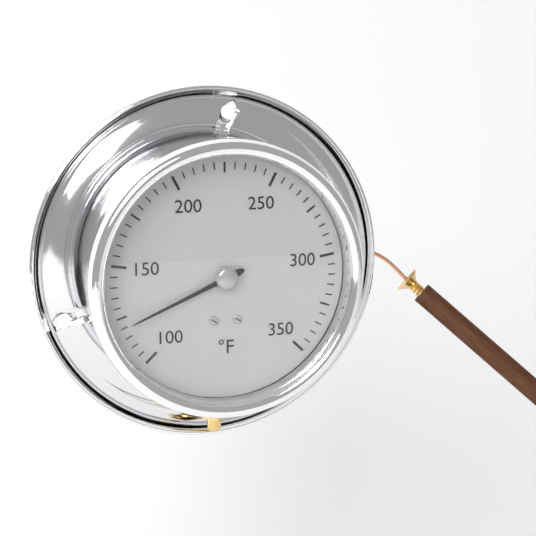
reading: 120 °F
